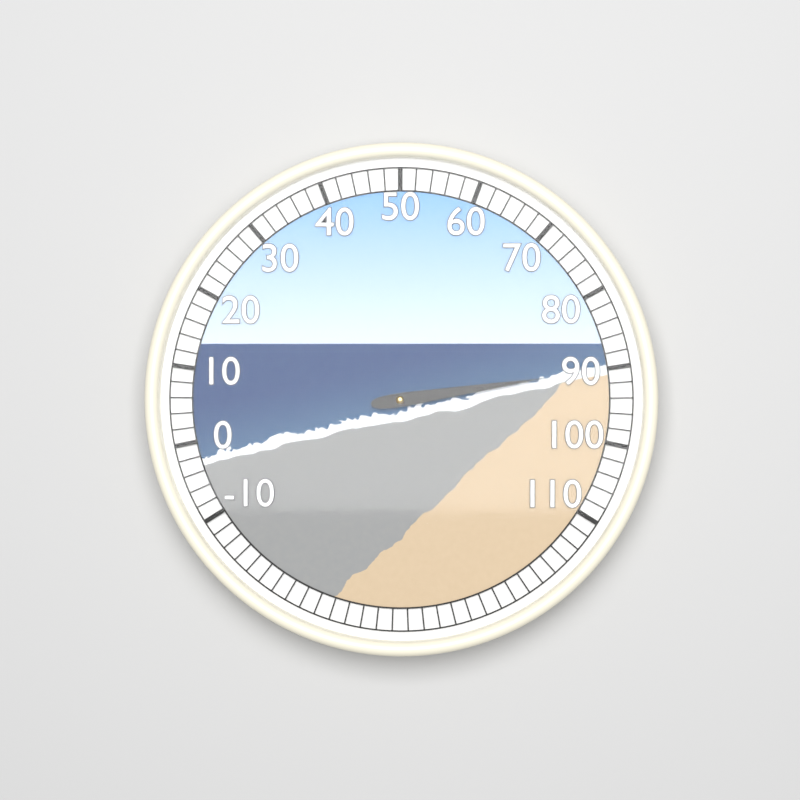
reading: 90 (no unit)
